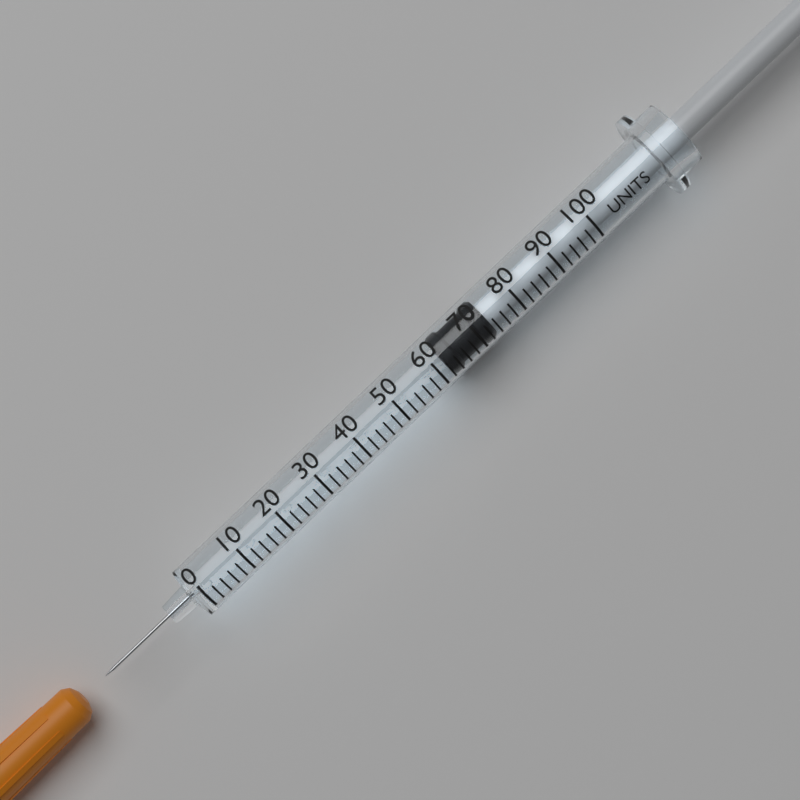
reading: 62 units
